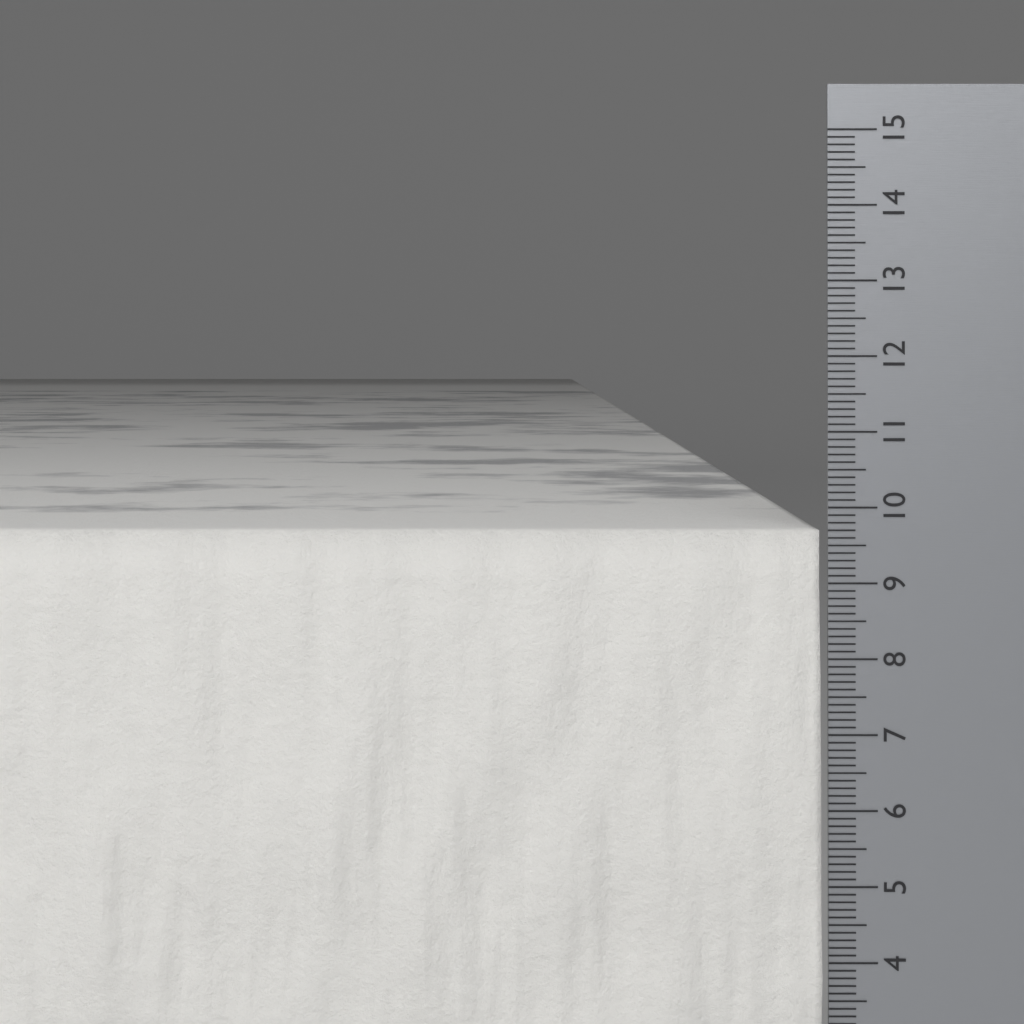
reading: 9.7 cm
